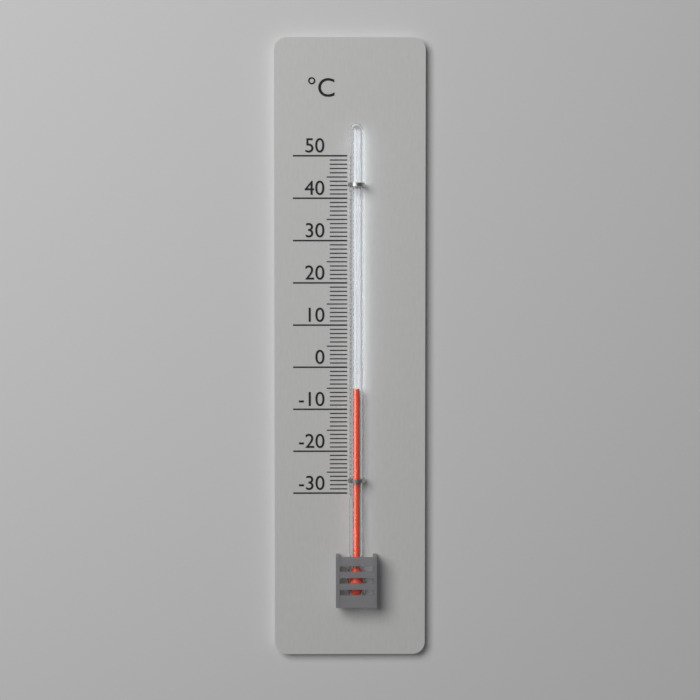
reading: -5 °C
